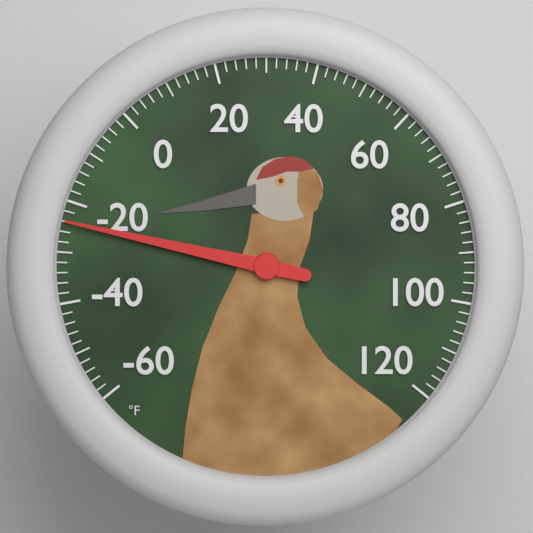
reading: -24 °F
